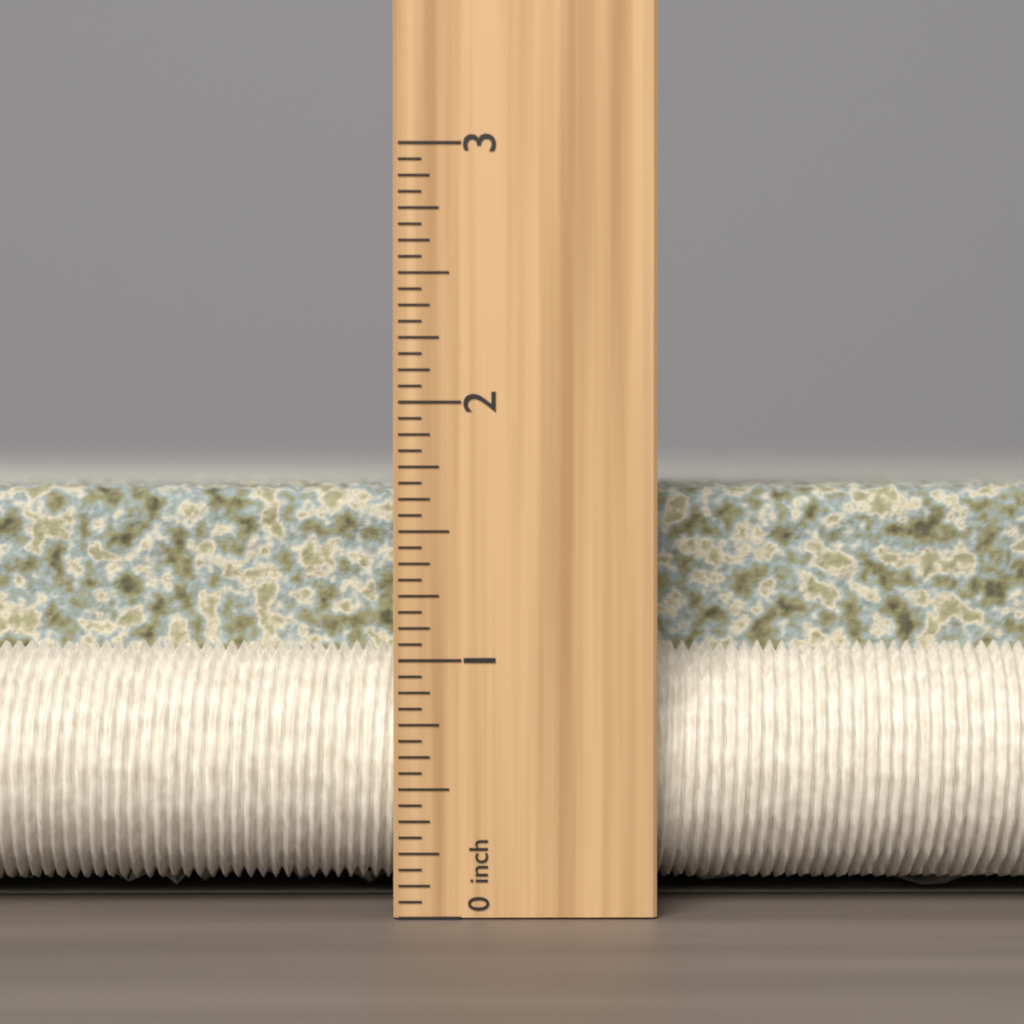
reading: 1.6875 inch
